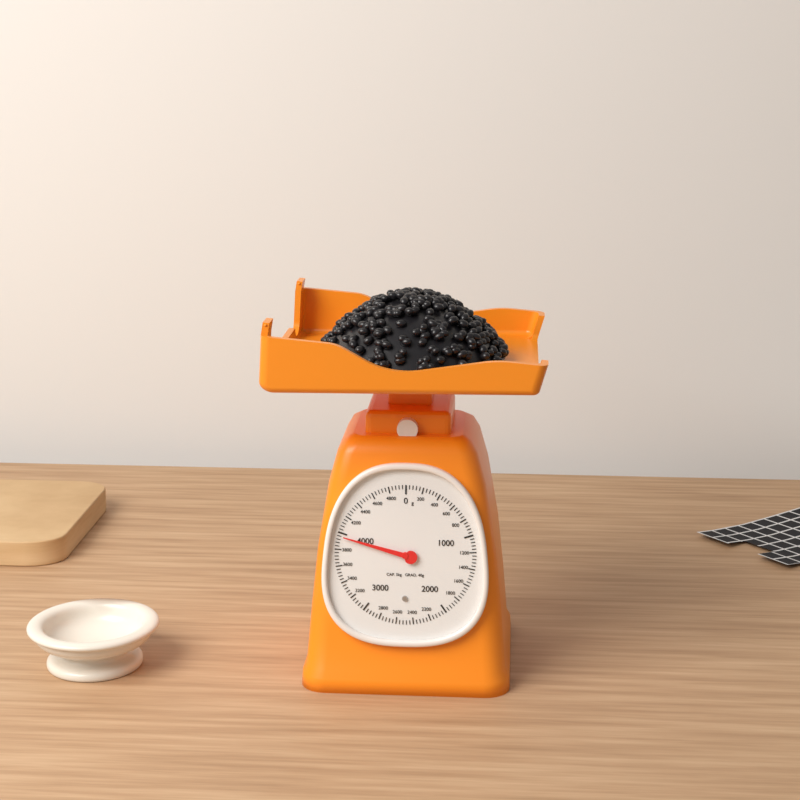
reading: 3960 g
